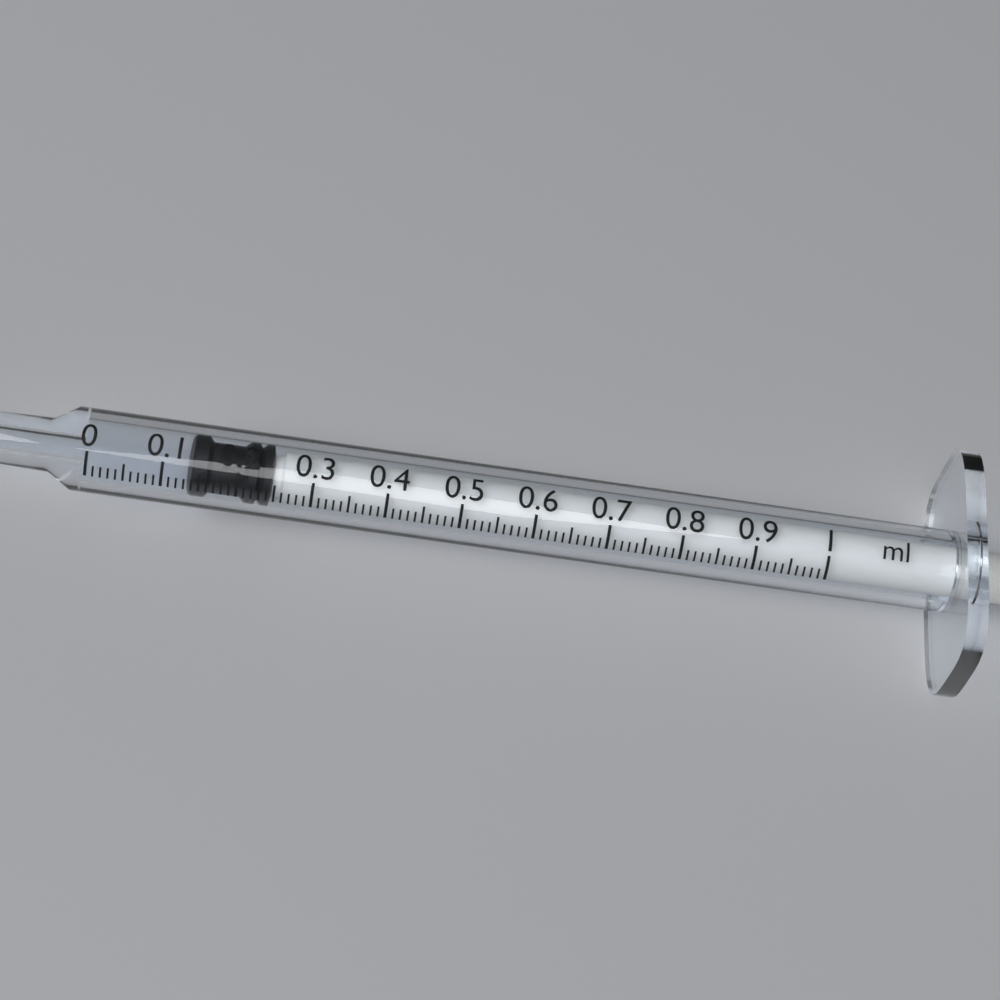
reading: 0.14 ml
